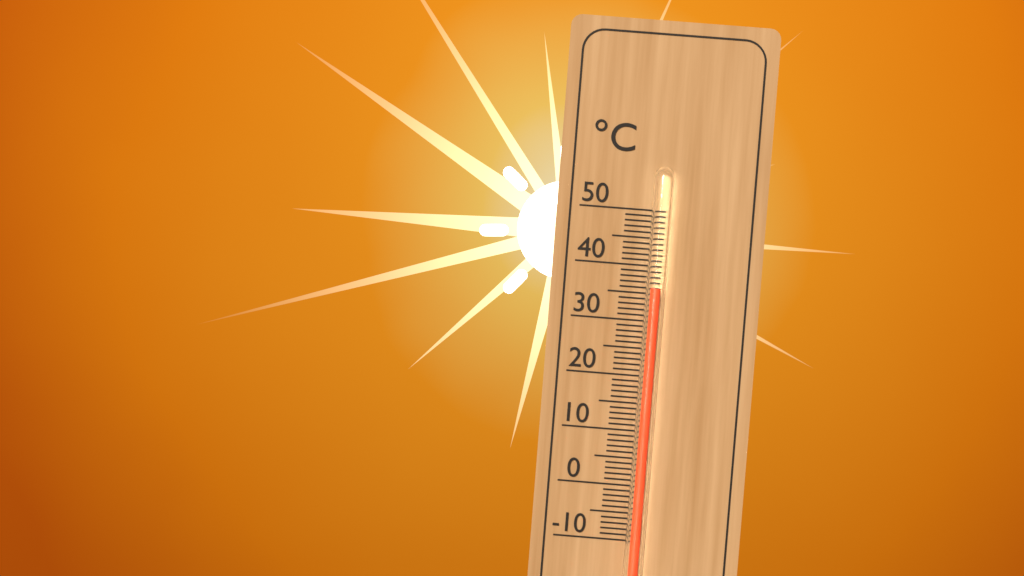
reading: 36 °C
